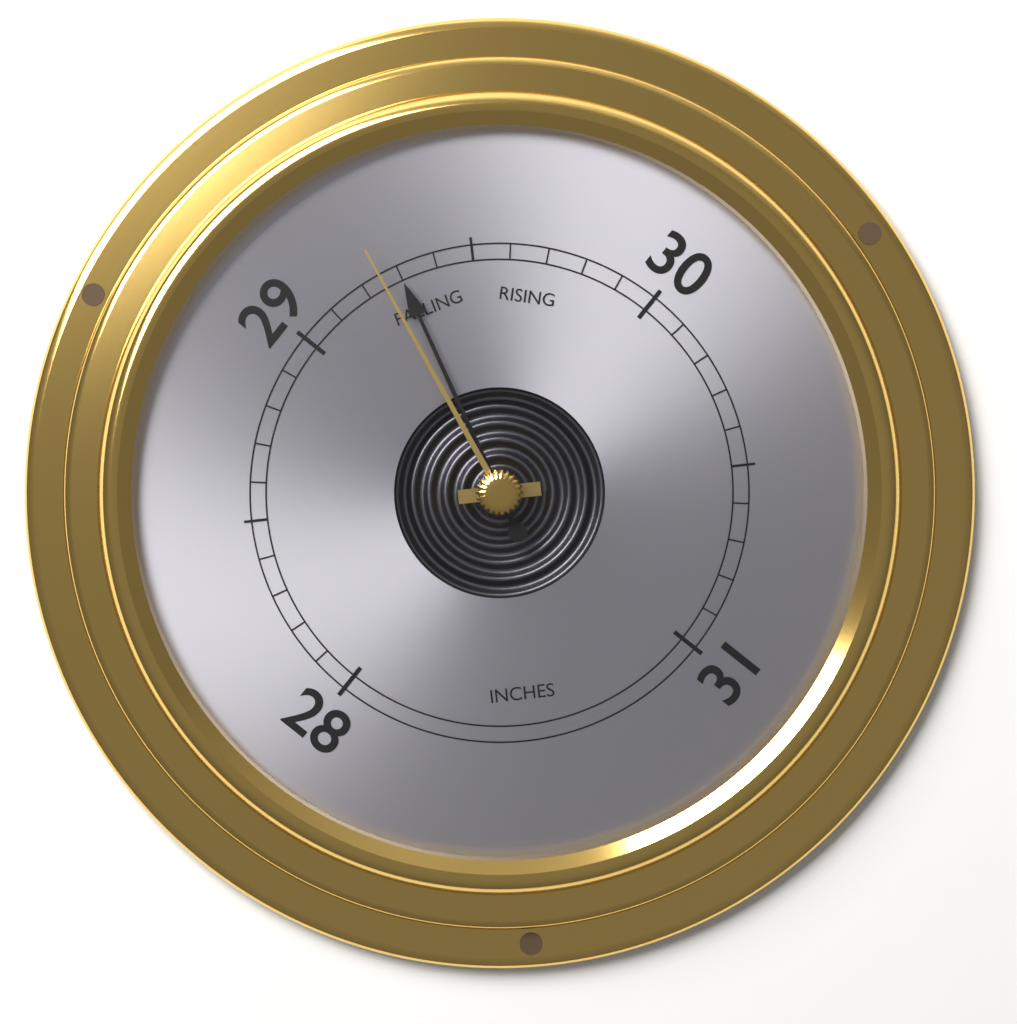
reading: 29.3 inches
